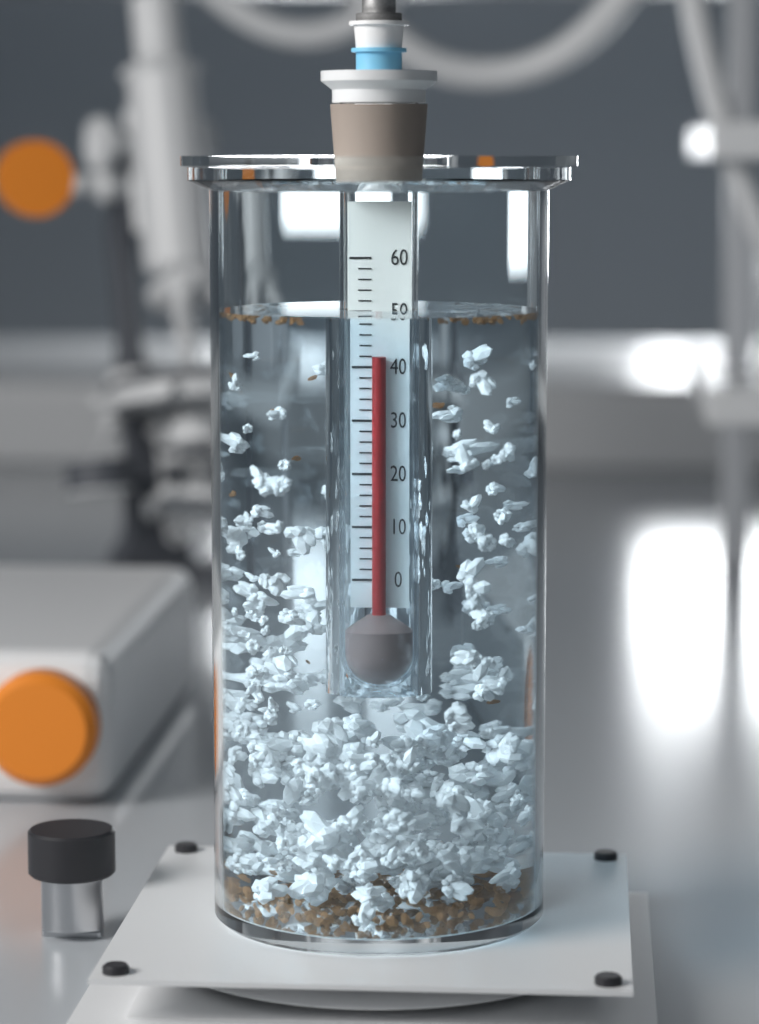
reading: 42 (no unit)
